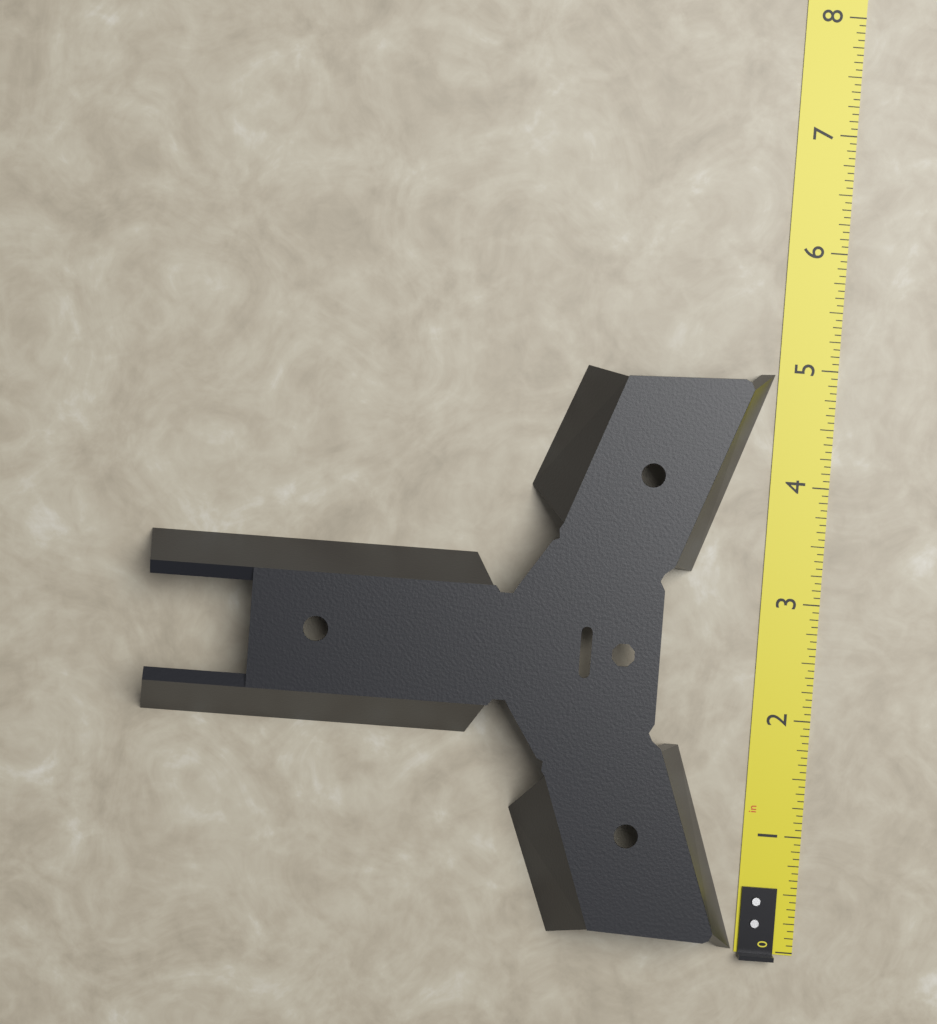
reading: 4.9375 in
